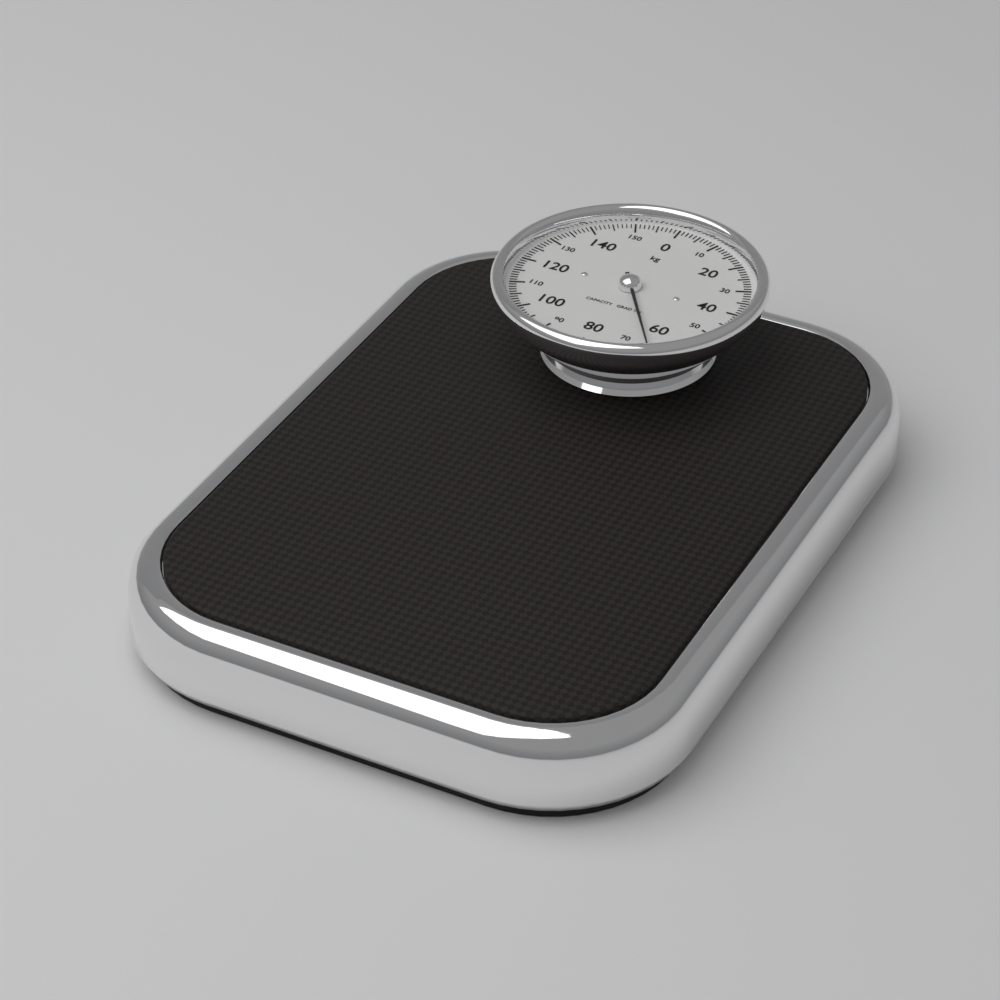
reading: 65 kg
